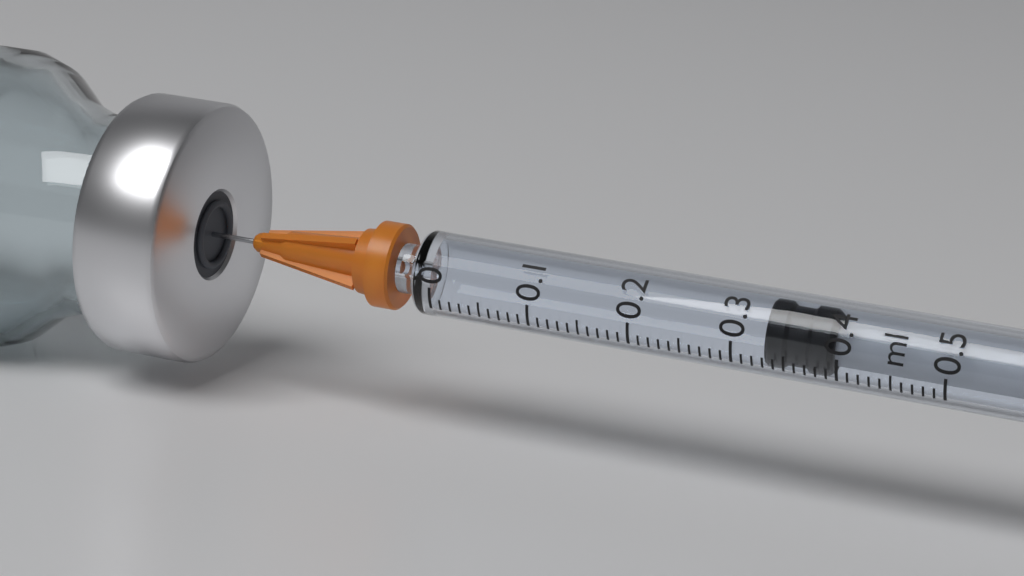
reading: 0.33 ml
